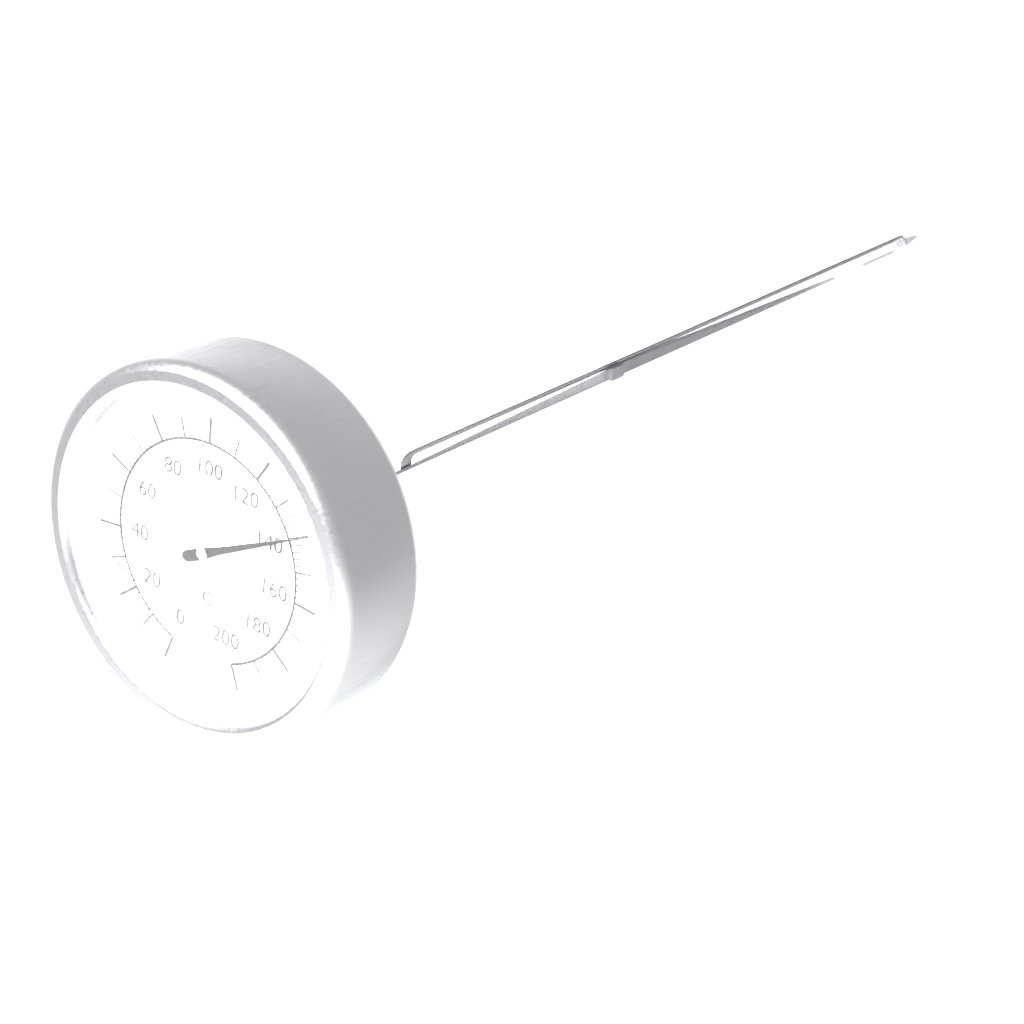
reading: 140 °C
